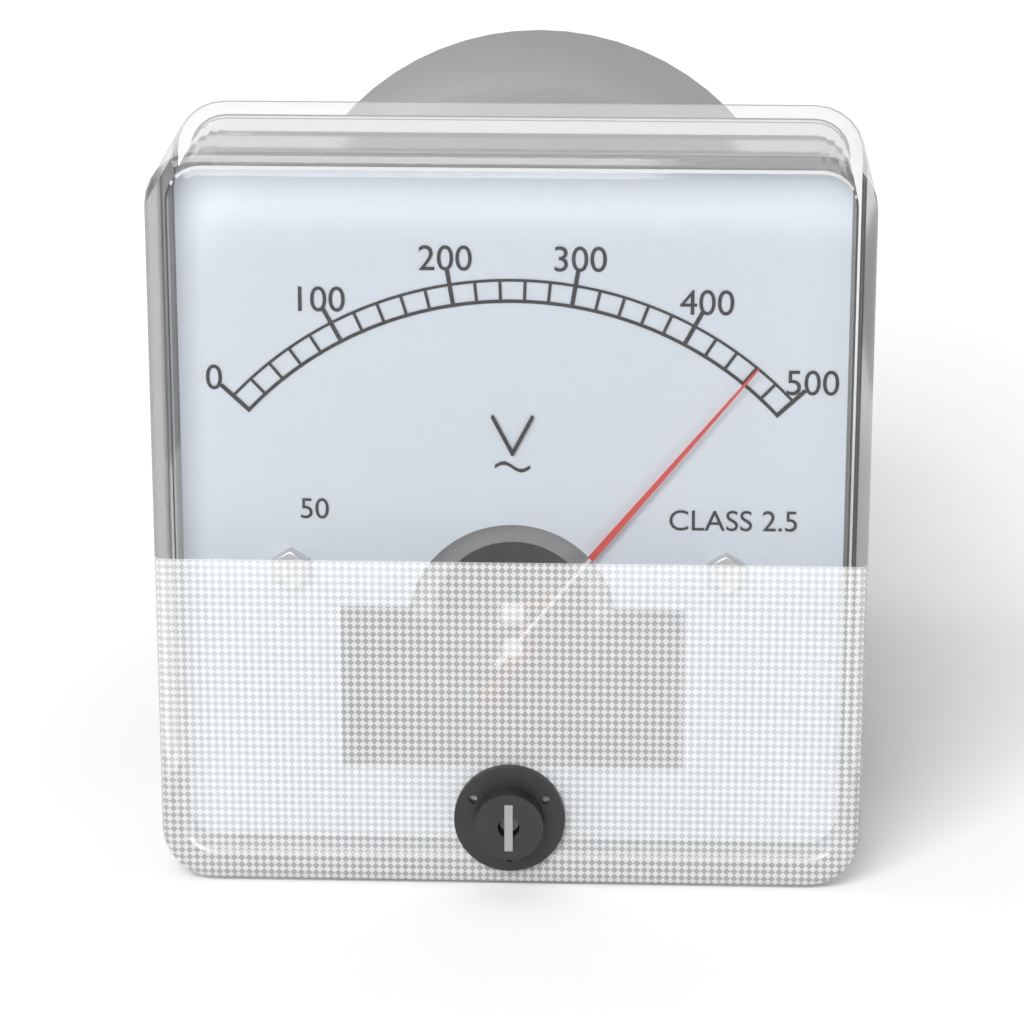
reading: 460 V
